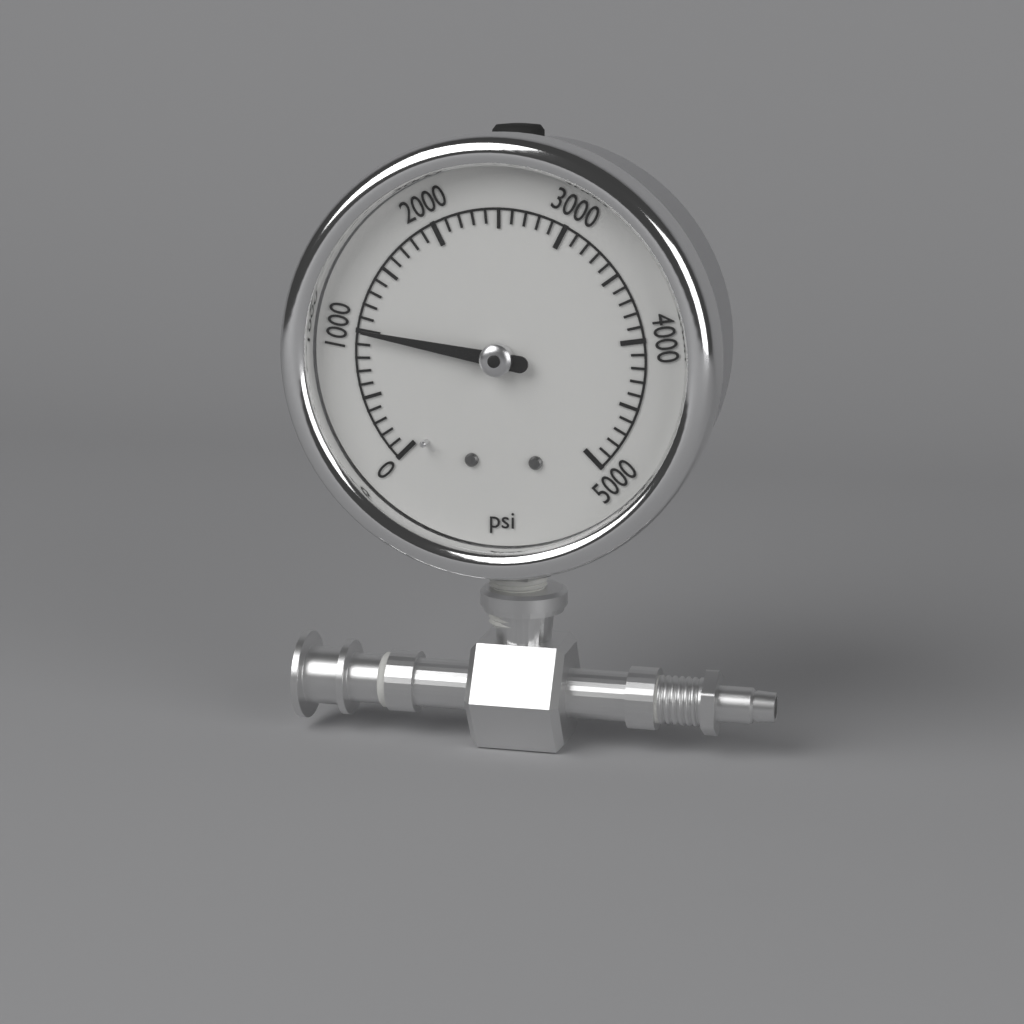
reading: 1000 psi
